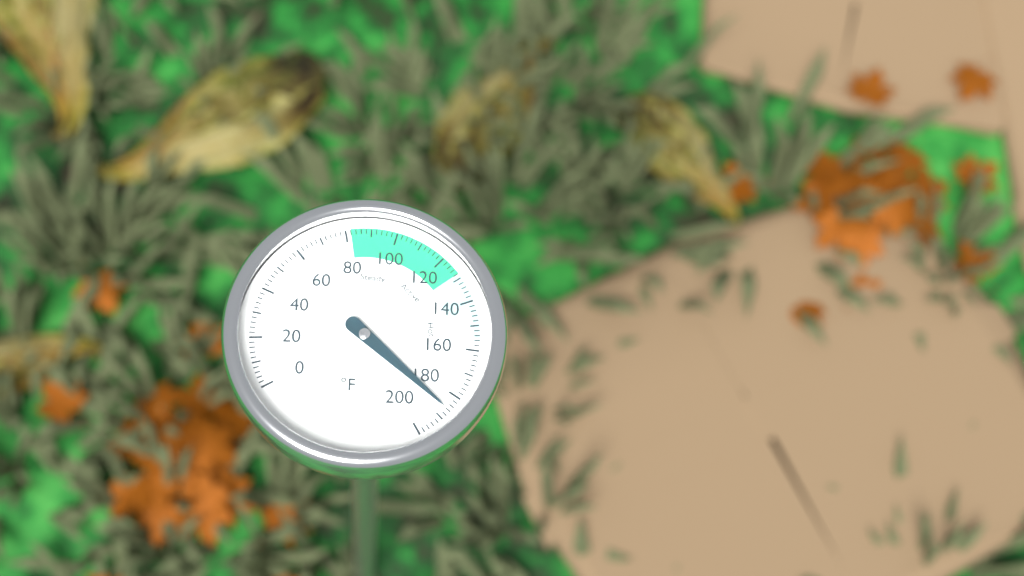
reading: 186 °F
